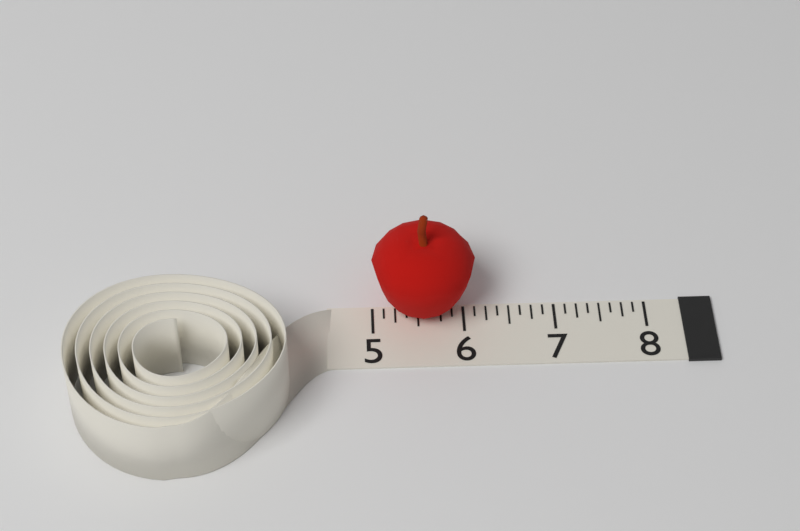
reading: 6.125 (no unit)
